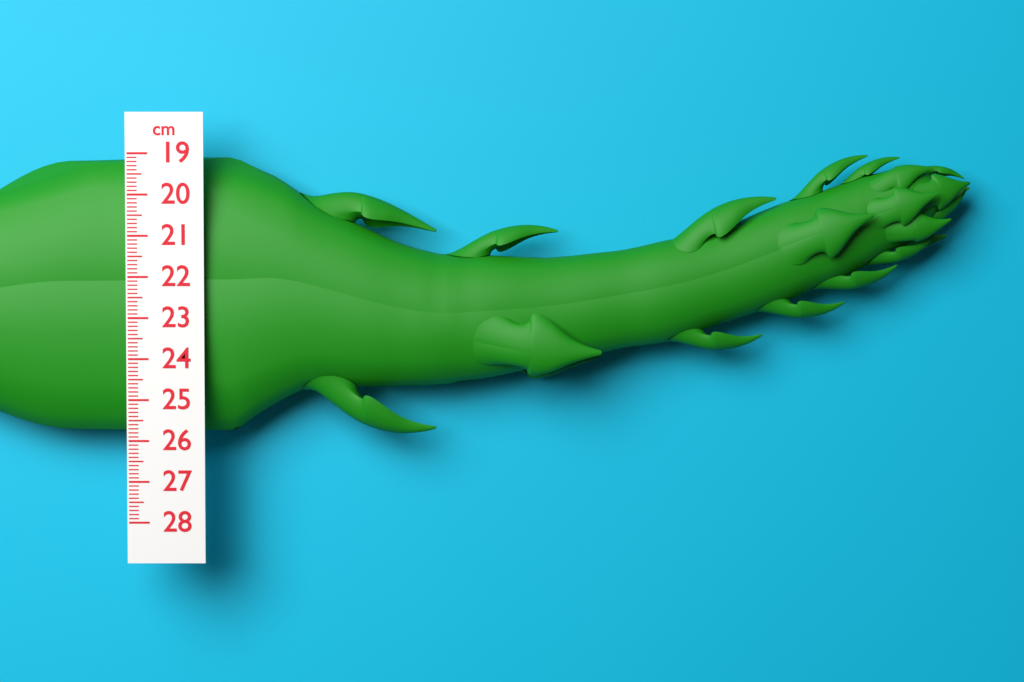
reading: 25.9 cm
